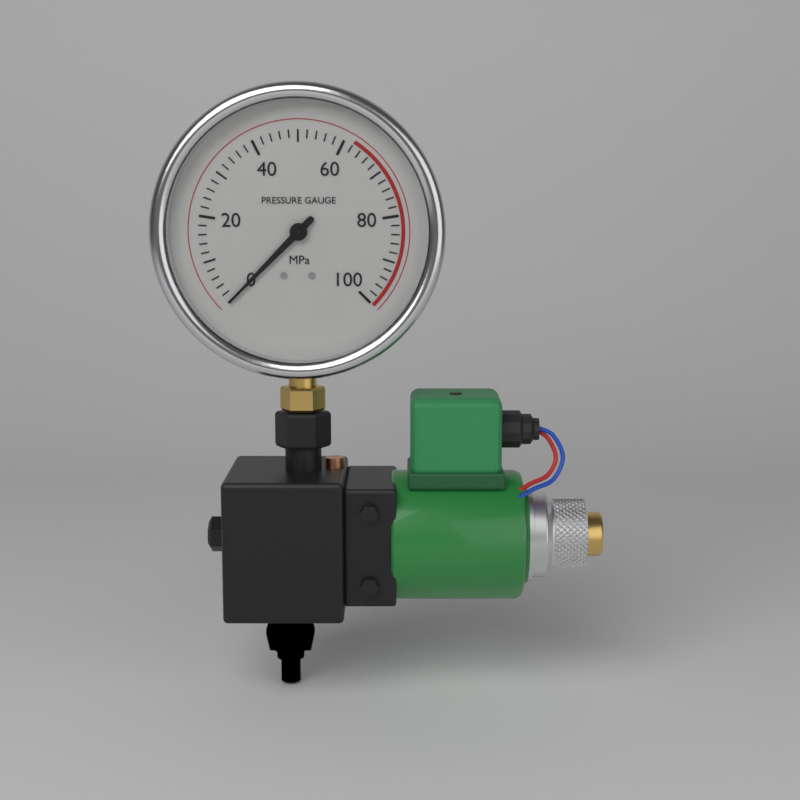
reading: 0 MPa
